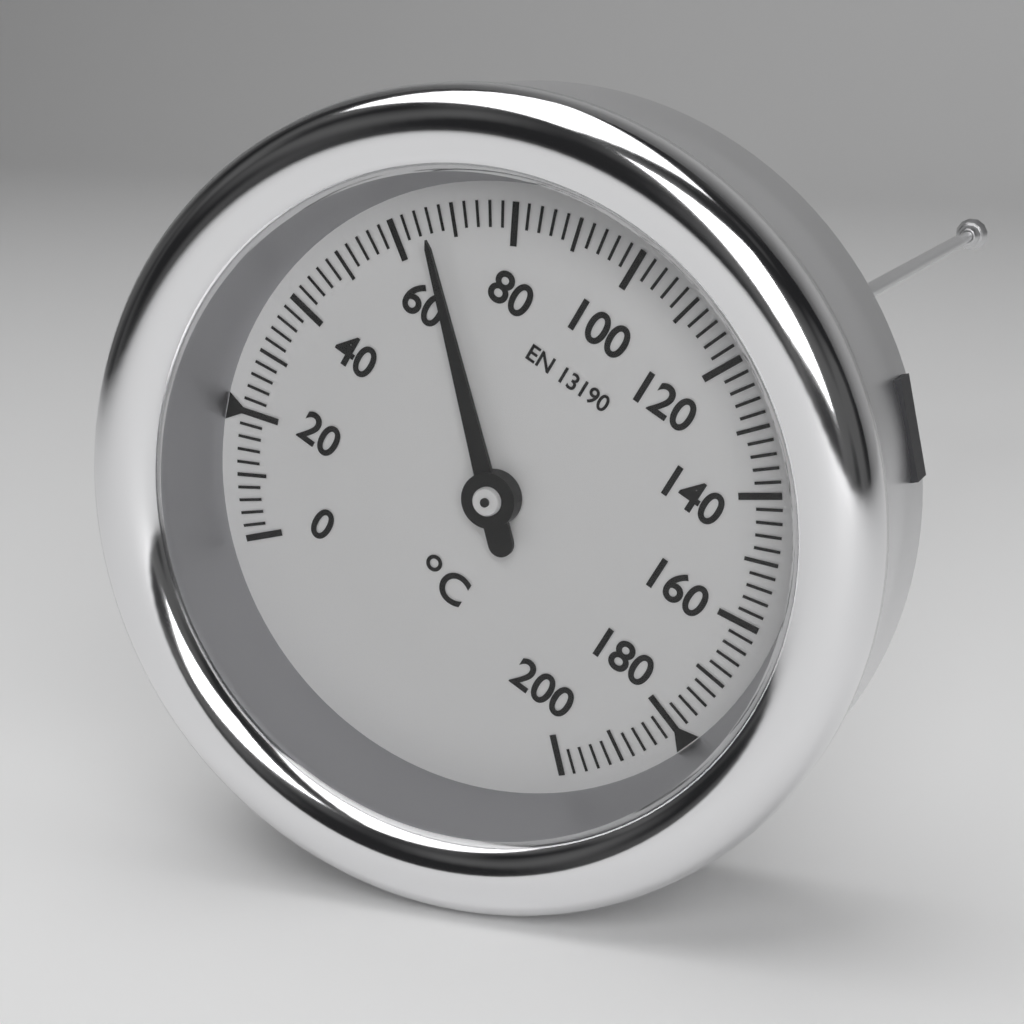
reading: 66 °C
